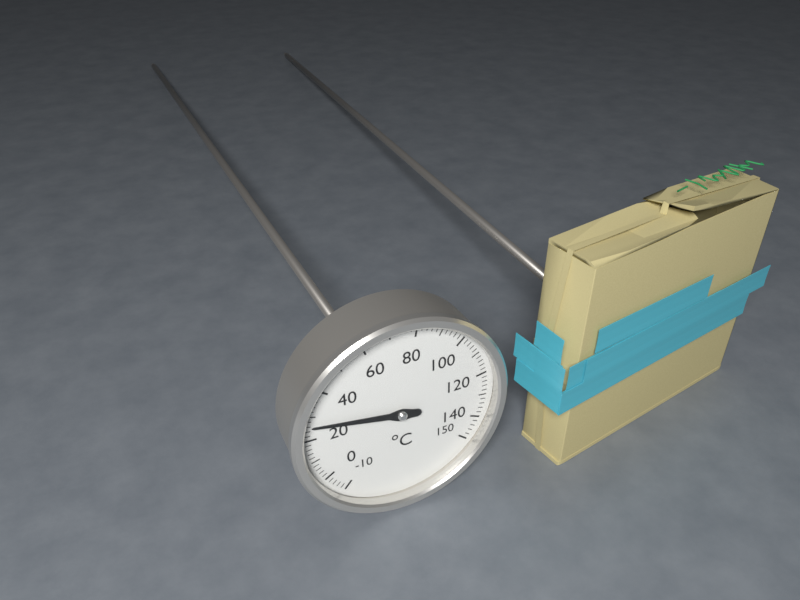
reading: 26 °C
